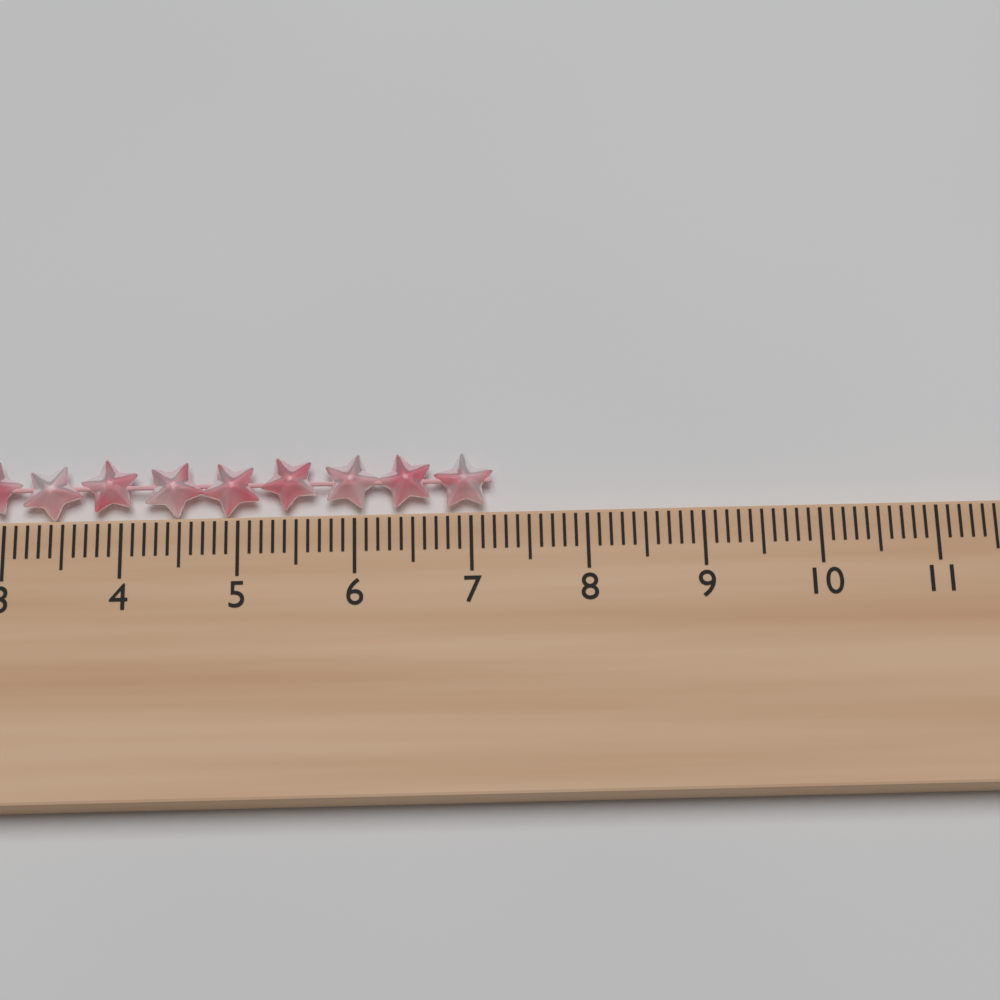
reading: 7.2 cm
